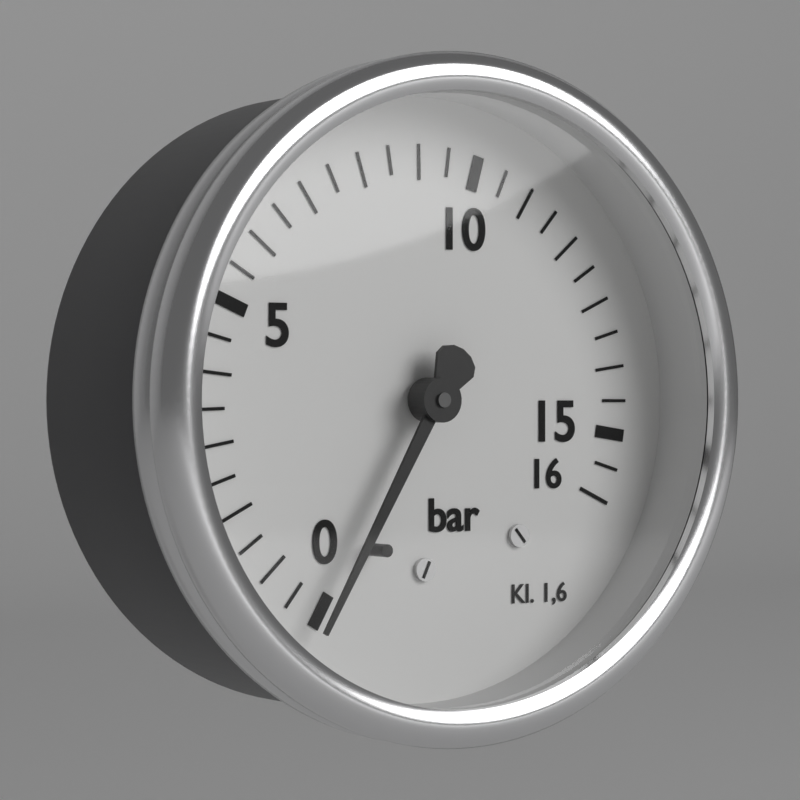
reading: 0.0 bar
